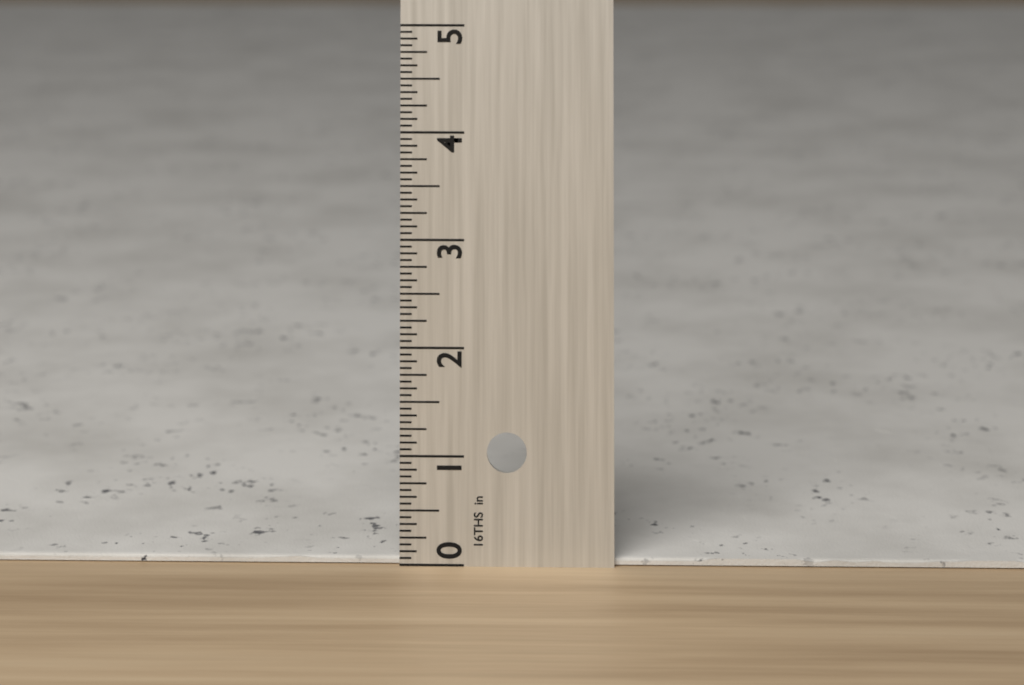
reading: 0.0625 in
